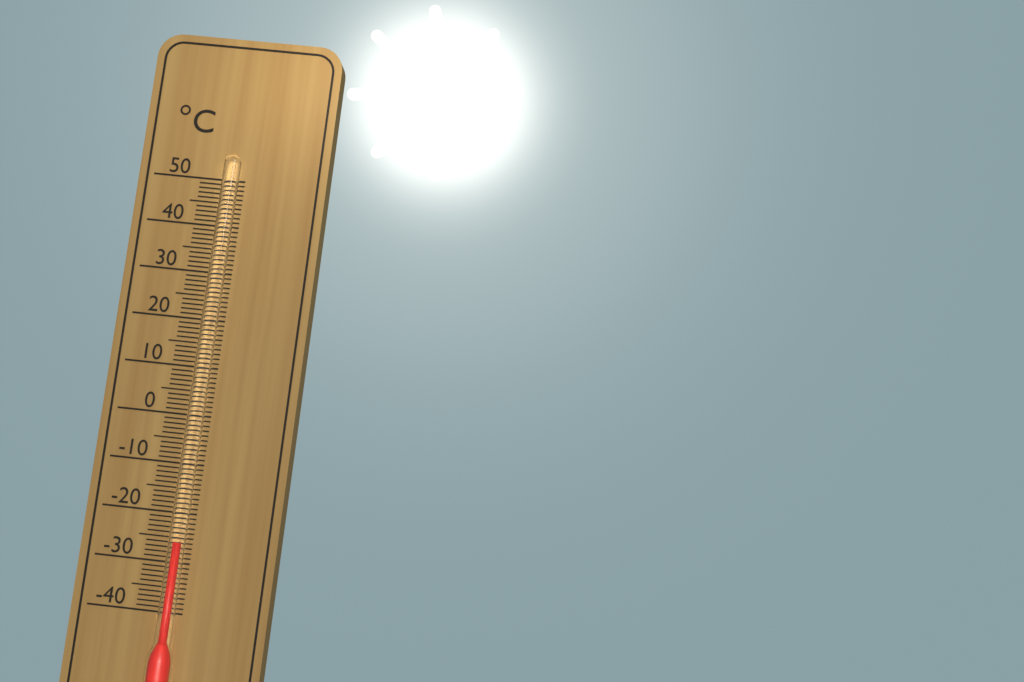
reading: -26 °C
